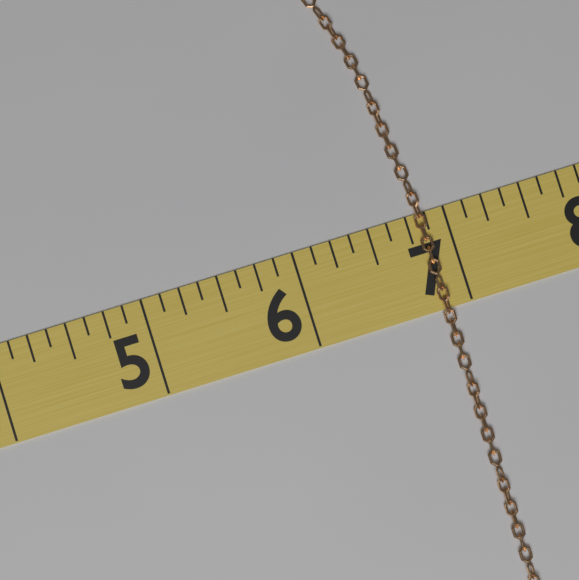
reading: 6.875 (no unit)
